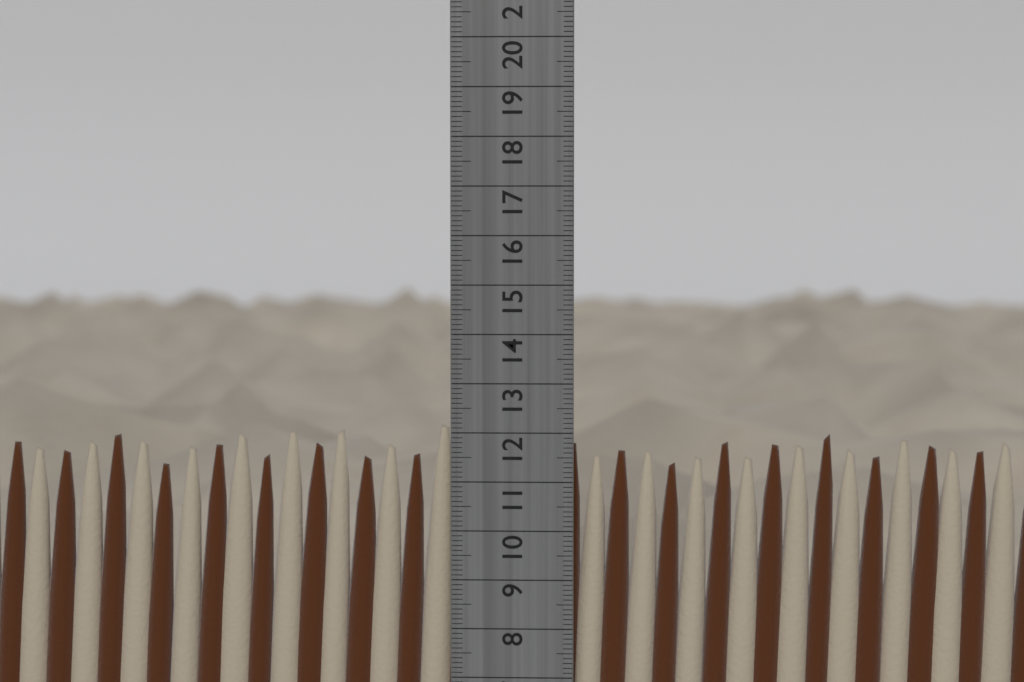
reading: 12.2 cm
